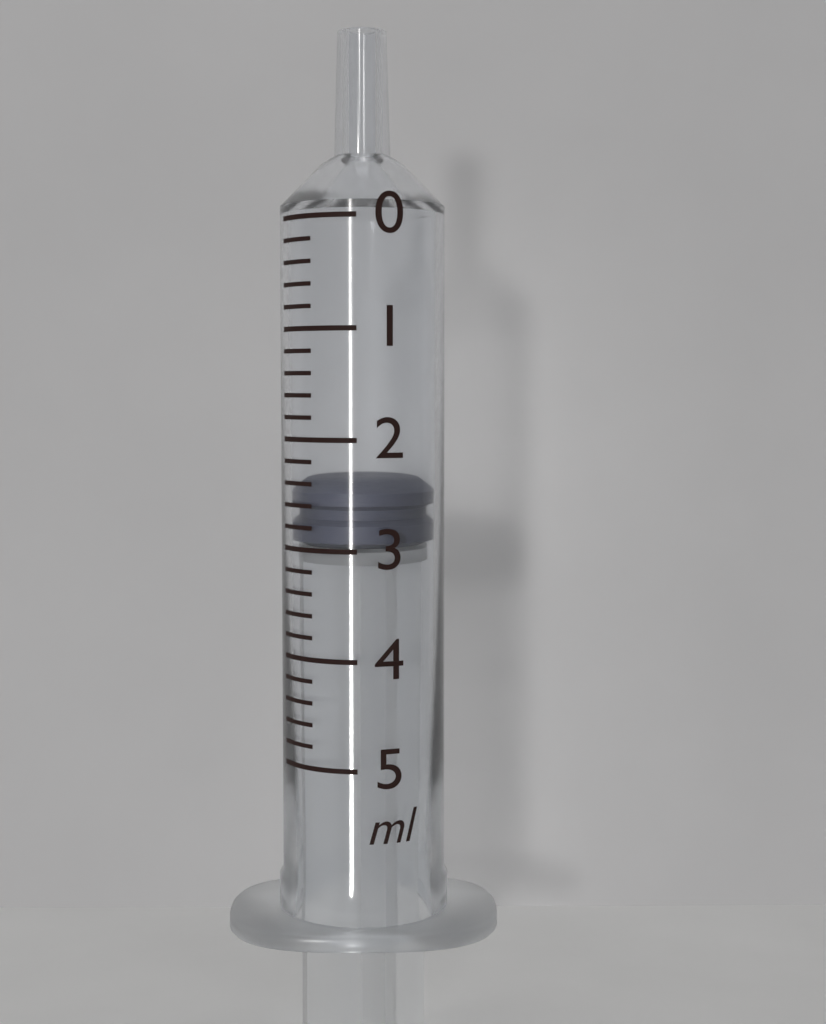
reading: 2.4 ml
